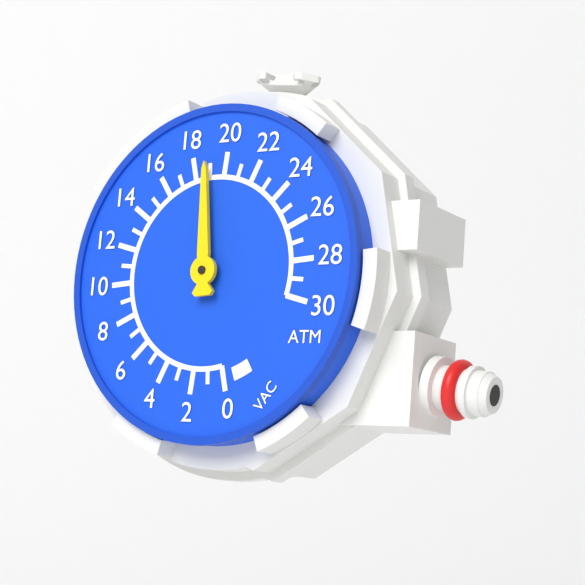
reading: 19 ATM
